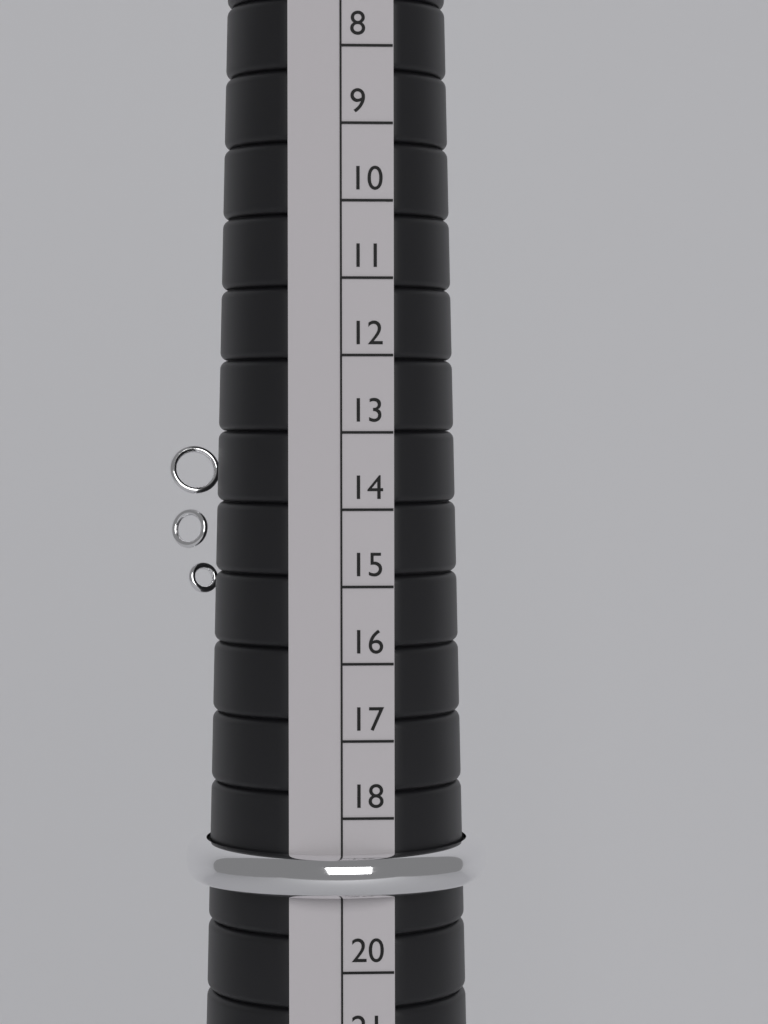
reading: 19 (no unit)
